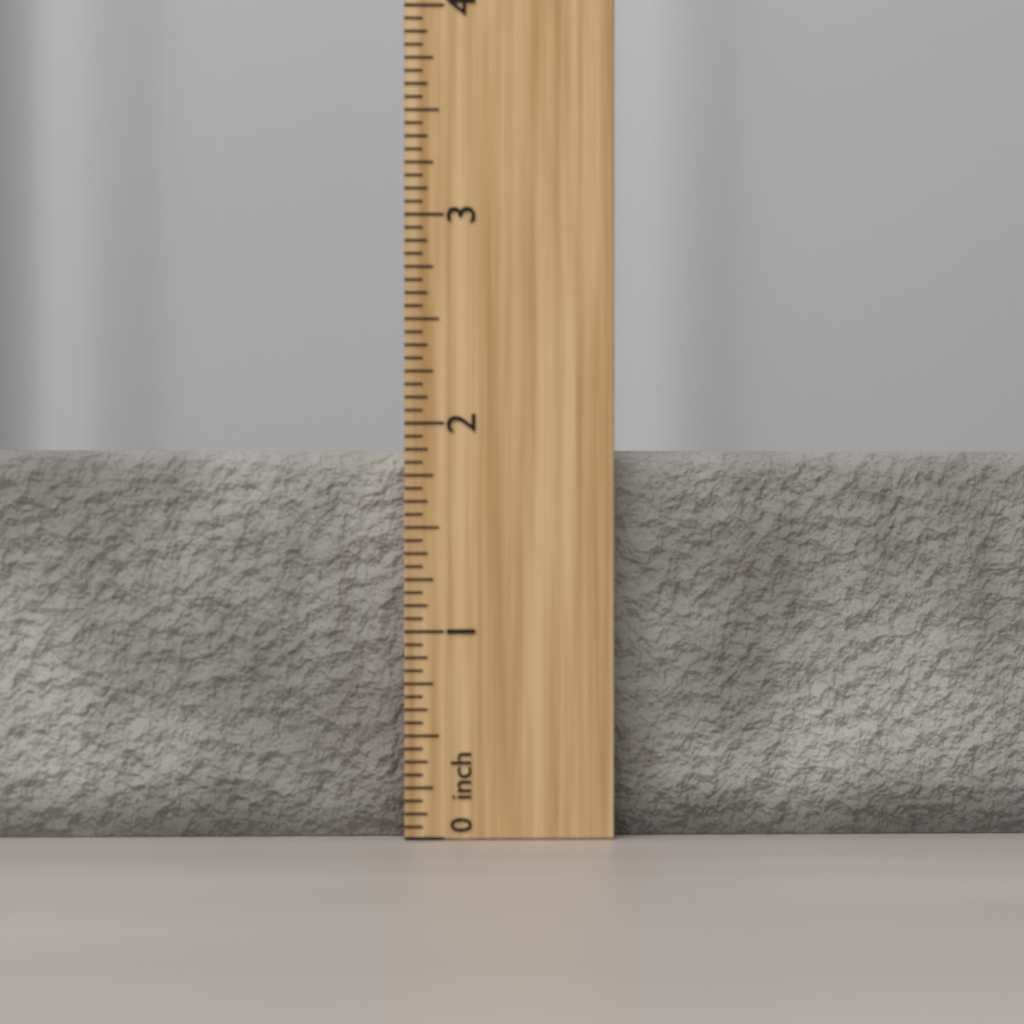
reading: 1.8750 inch
